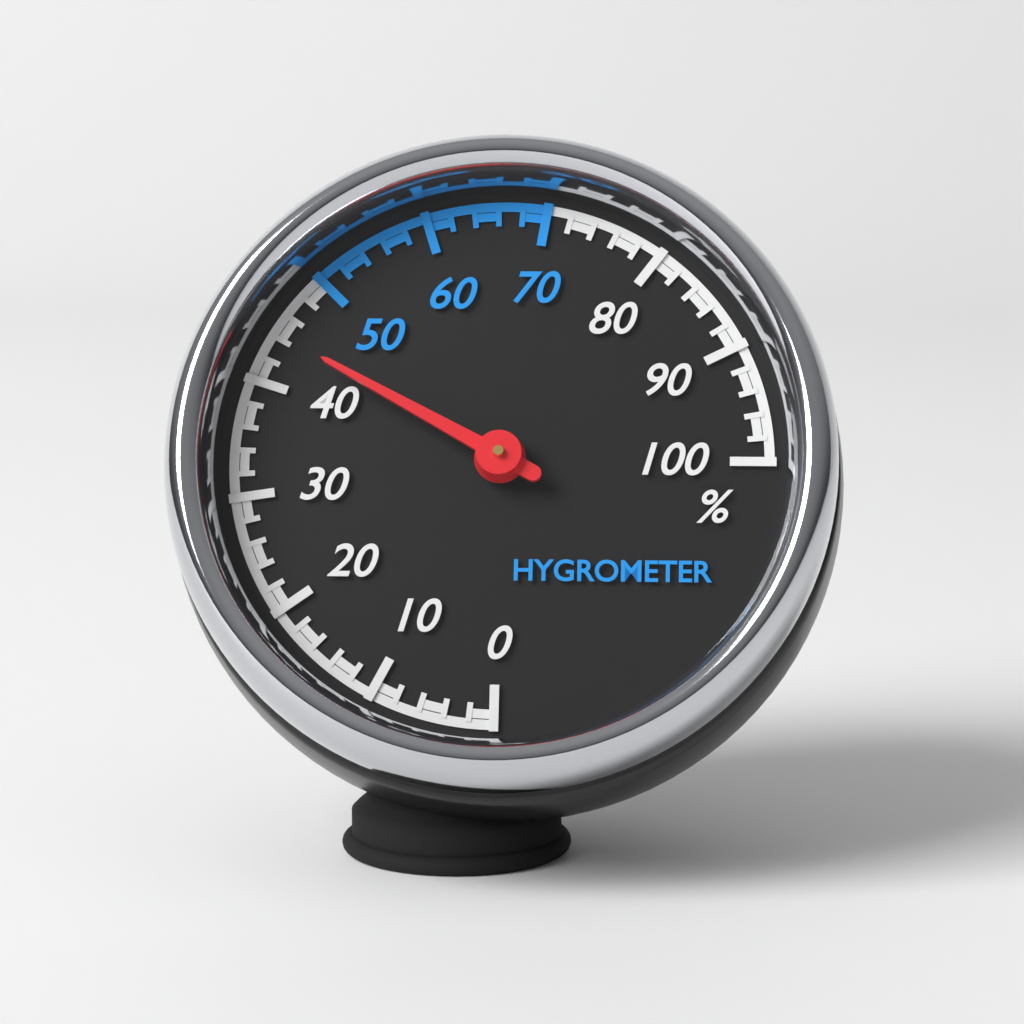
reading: 44 %
